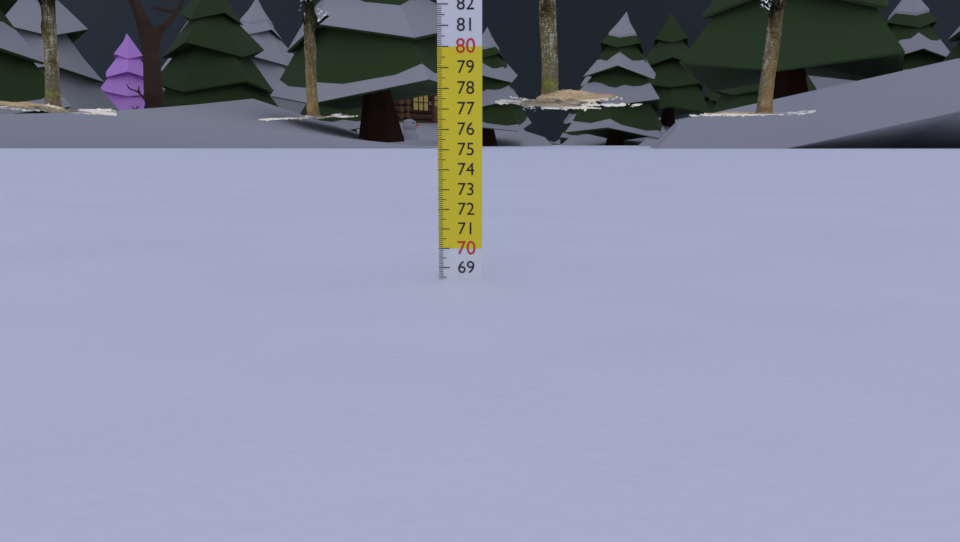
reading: 68.4 cm
